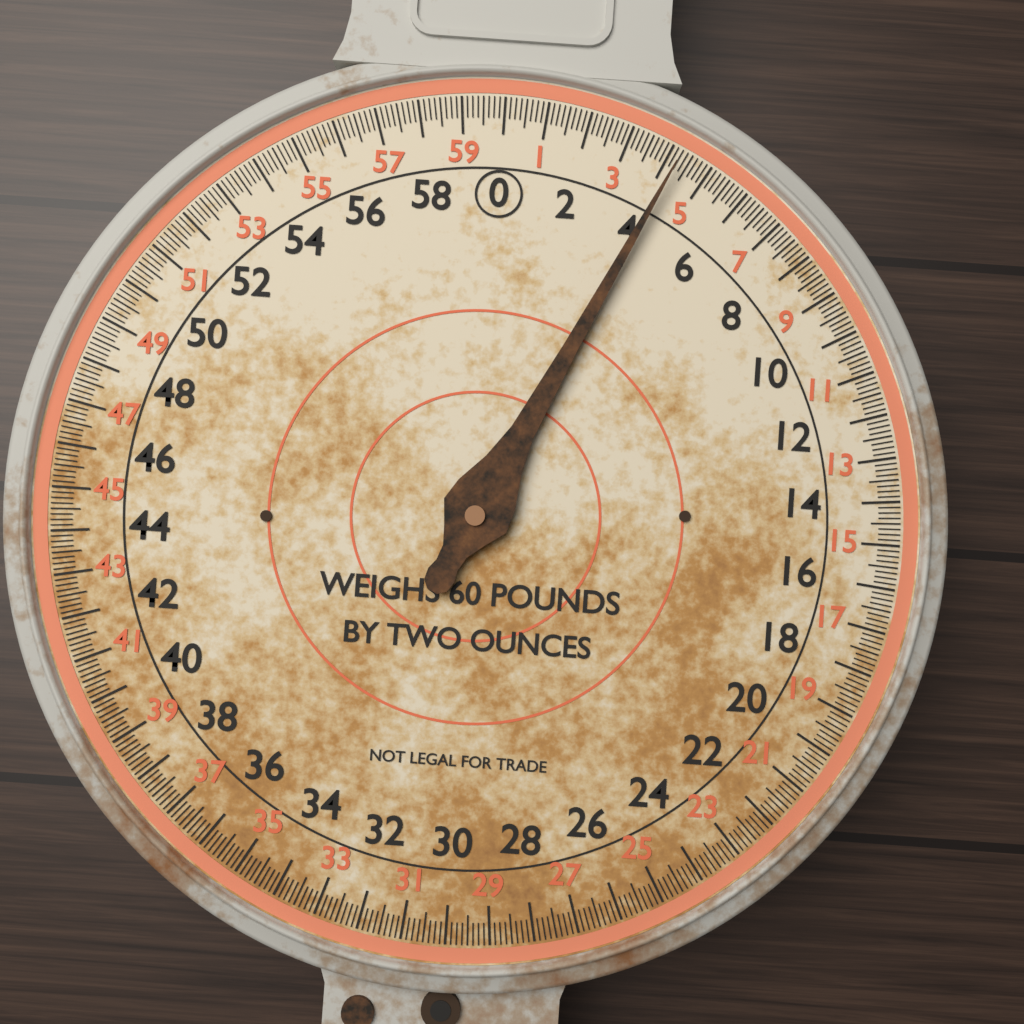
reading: 4.250 lb
